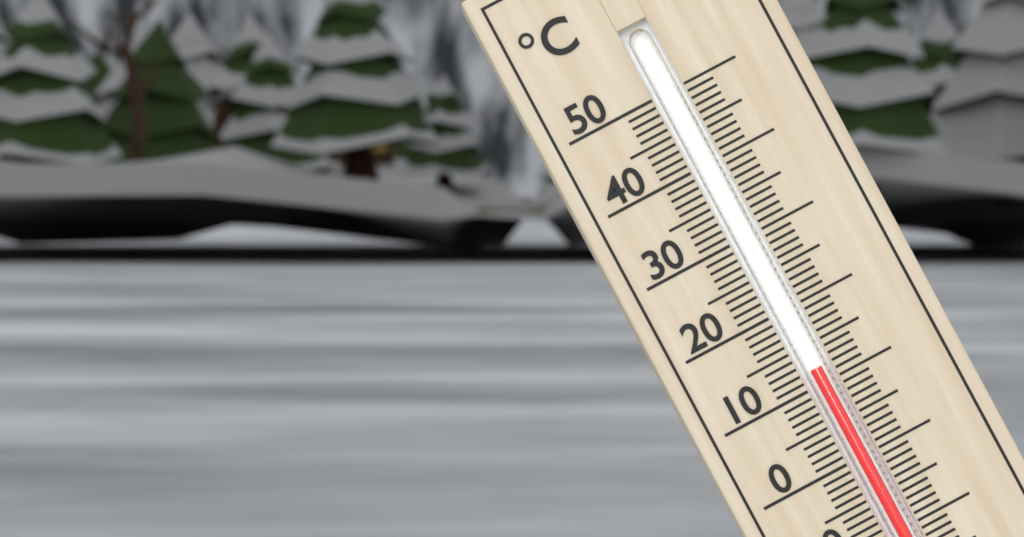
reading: 12 °C
